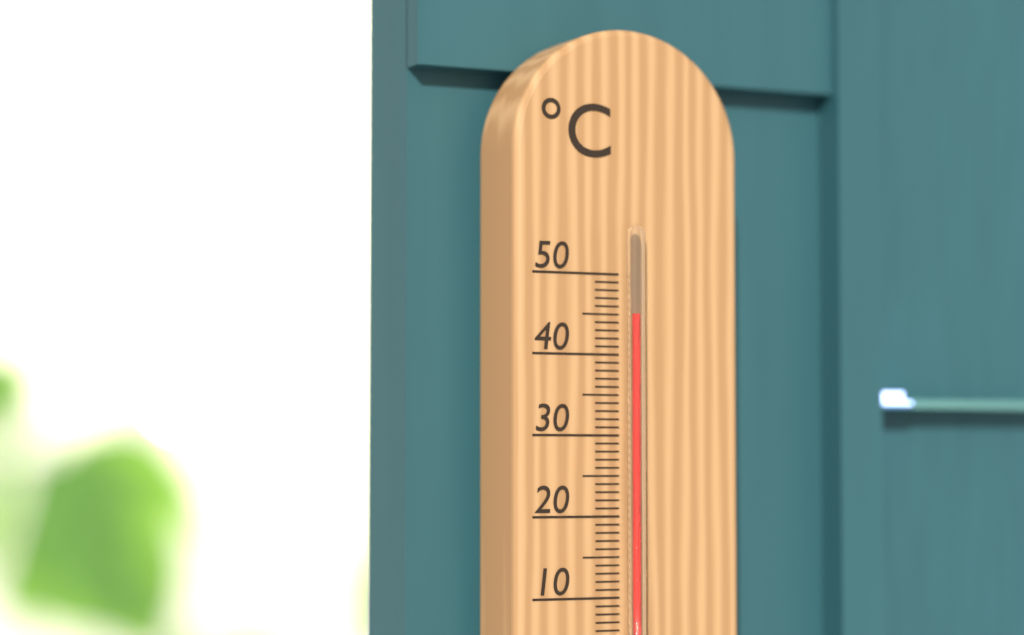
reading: 45 °C
